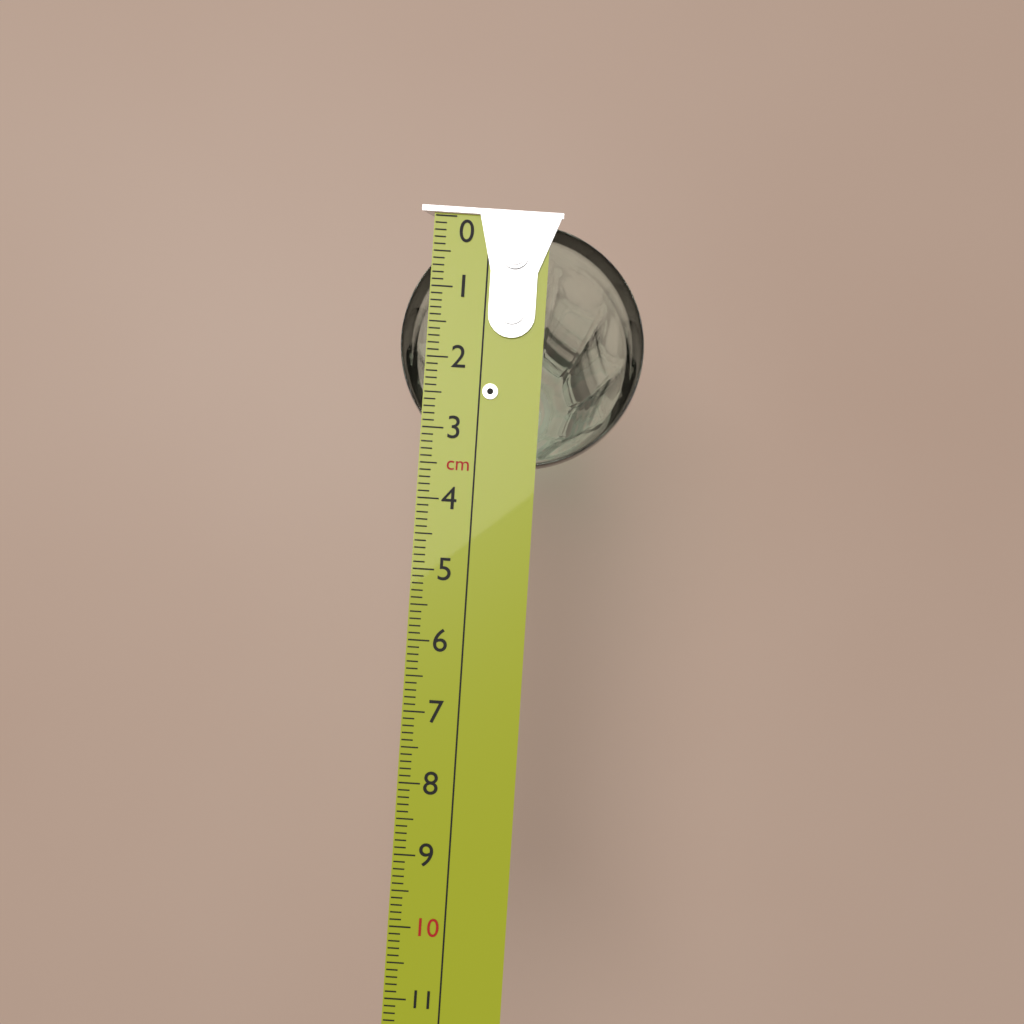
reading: 3.5 cm
